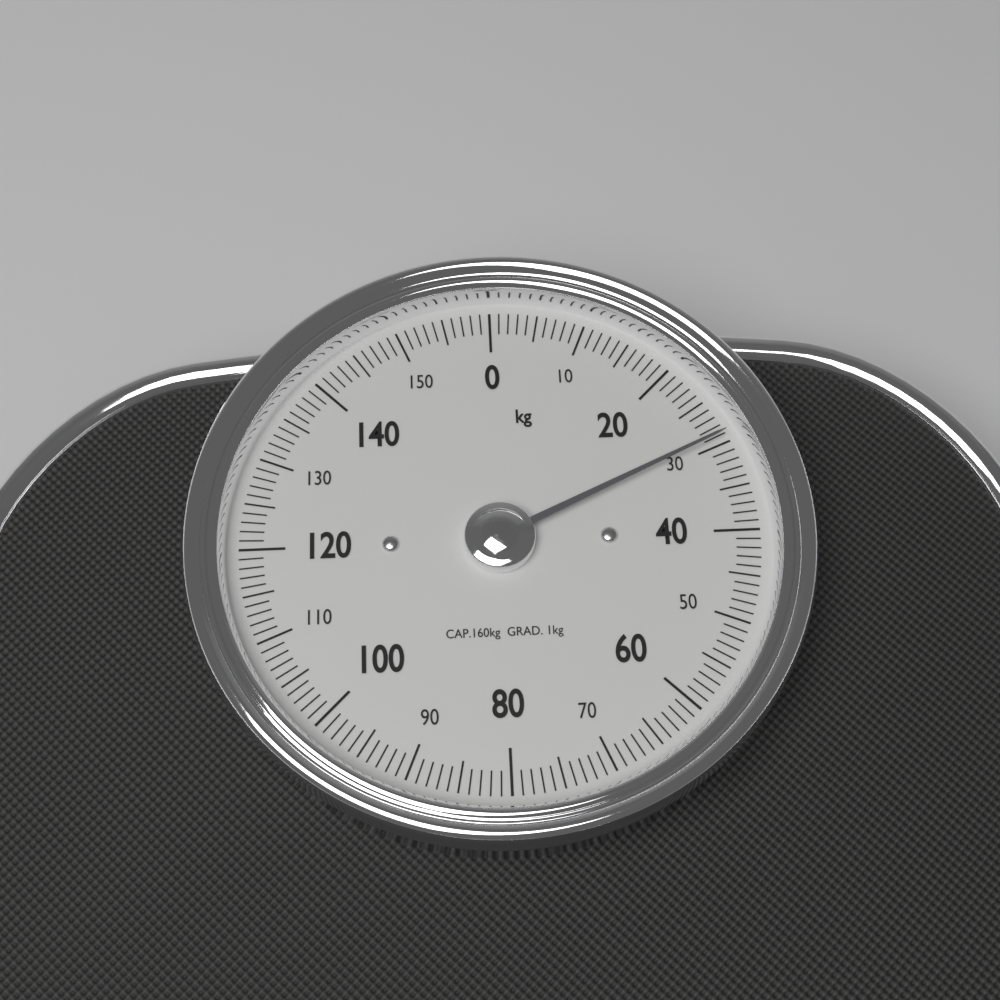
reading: 29 kg
